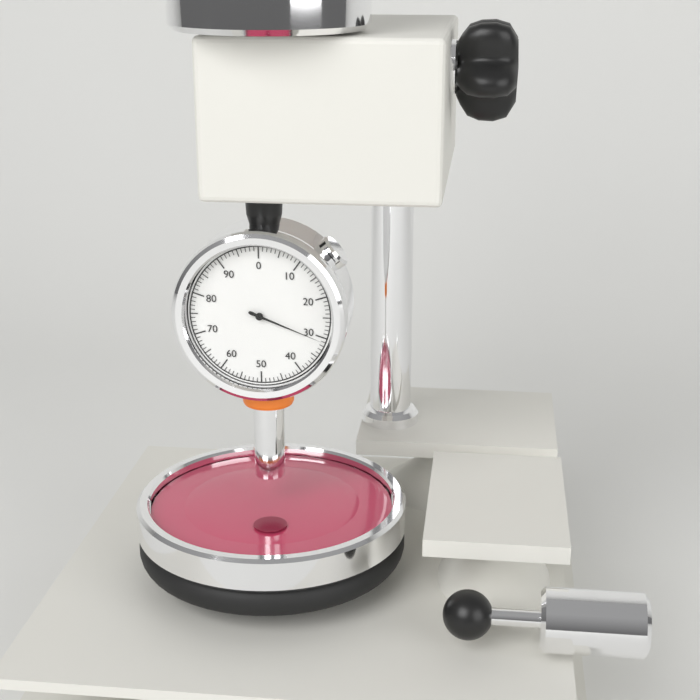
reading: 31 (no unit)
